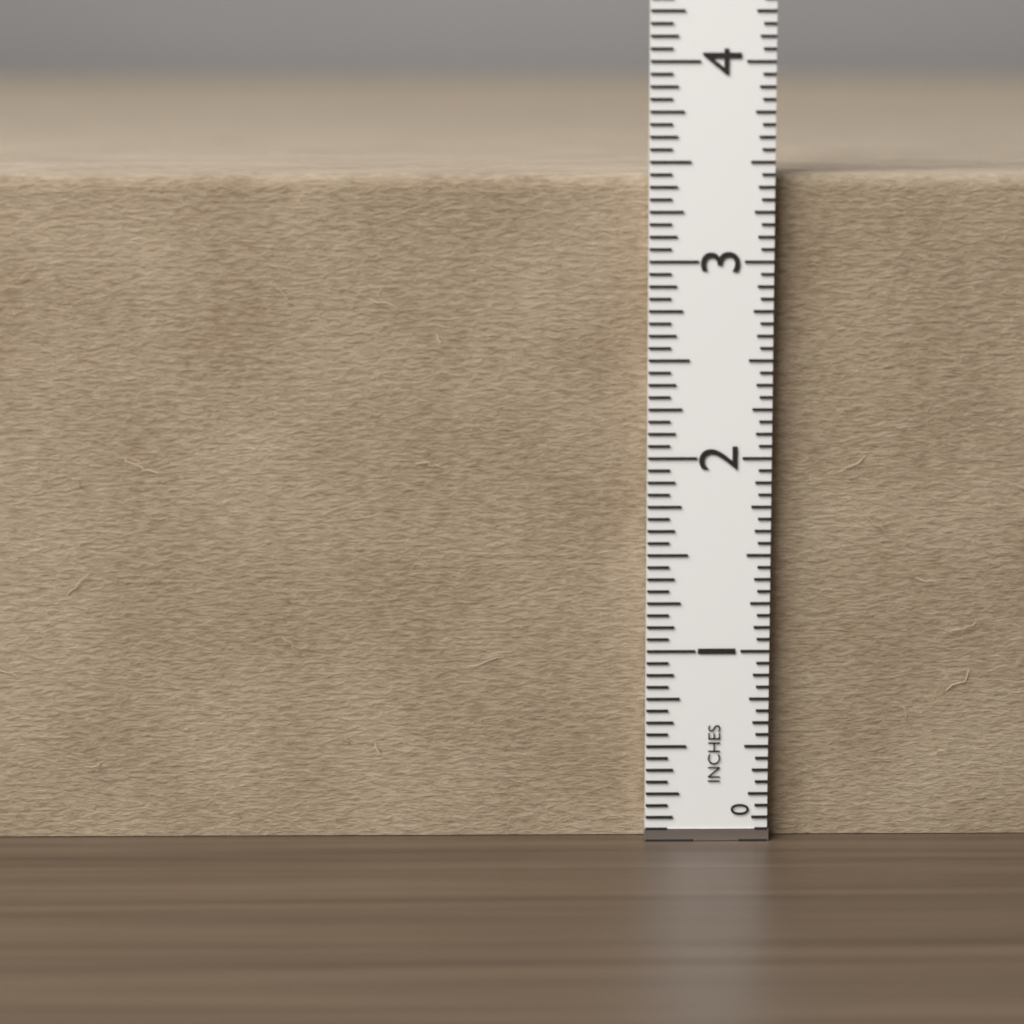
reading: 3.4375 in
